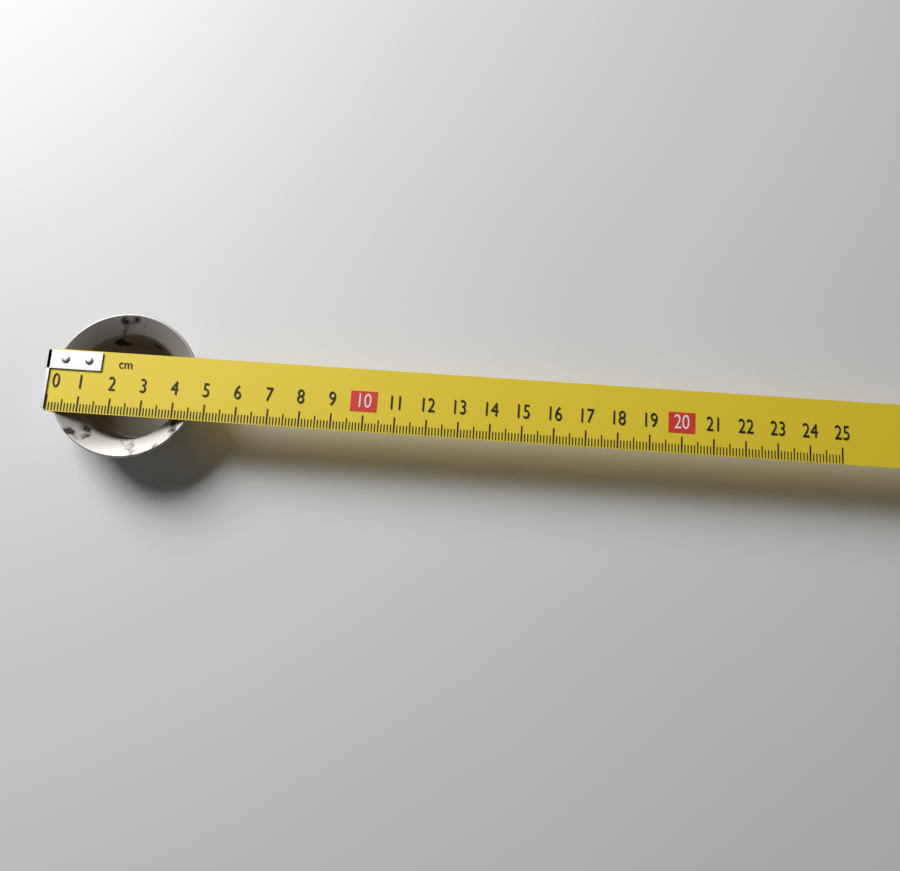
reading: 4.7 cm
